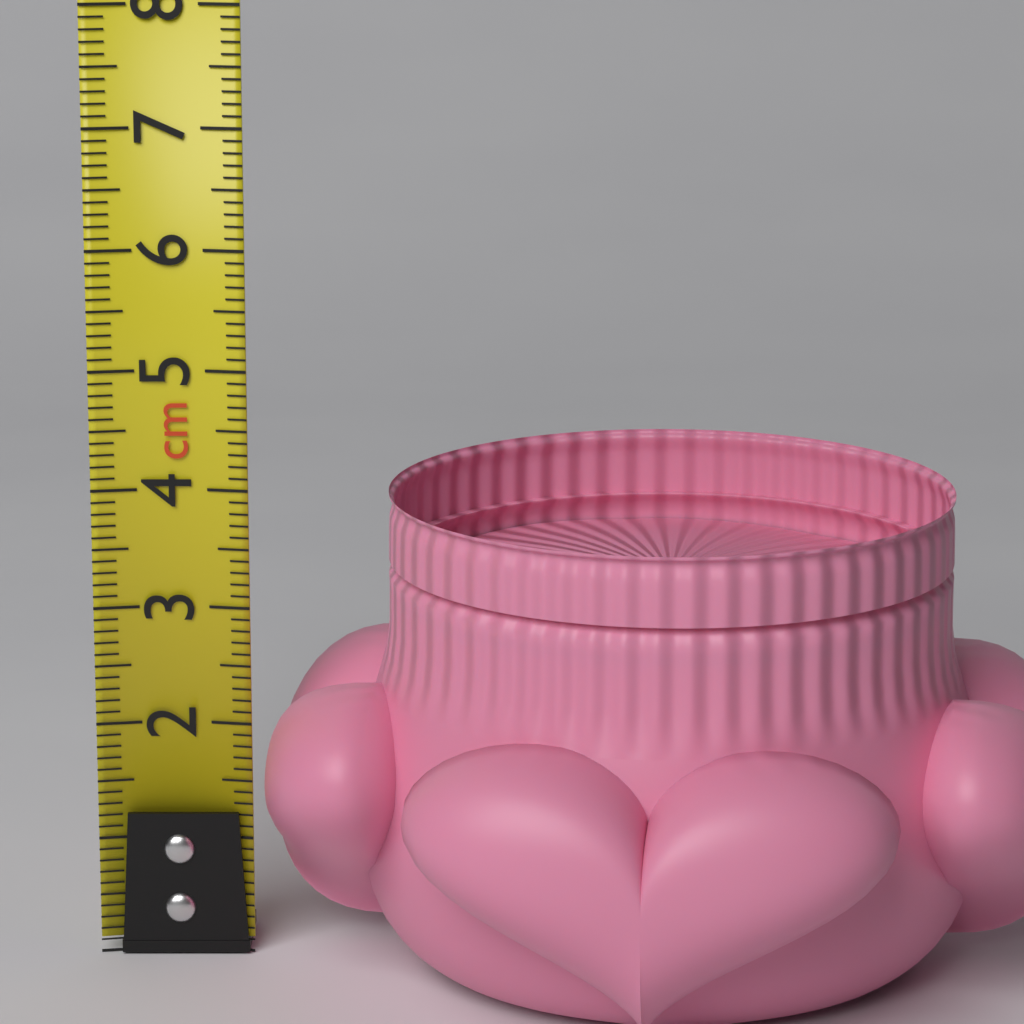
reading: 4.0 cm
